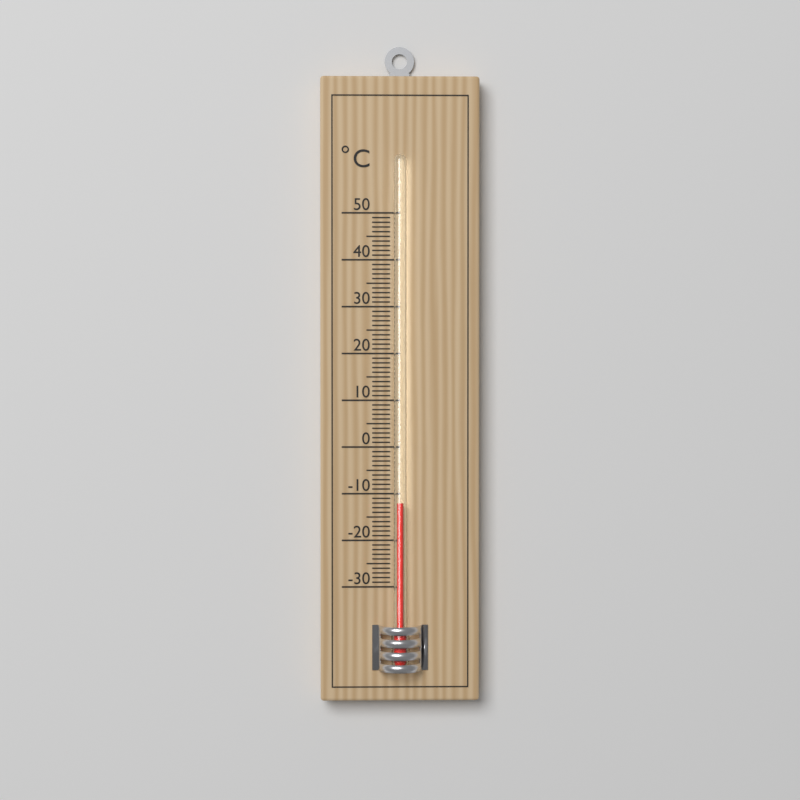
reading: -12 °C
